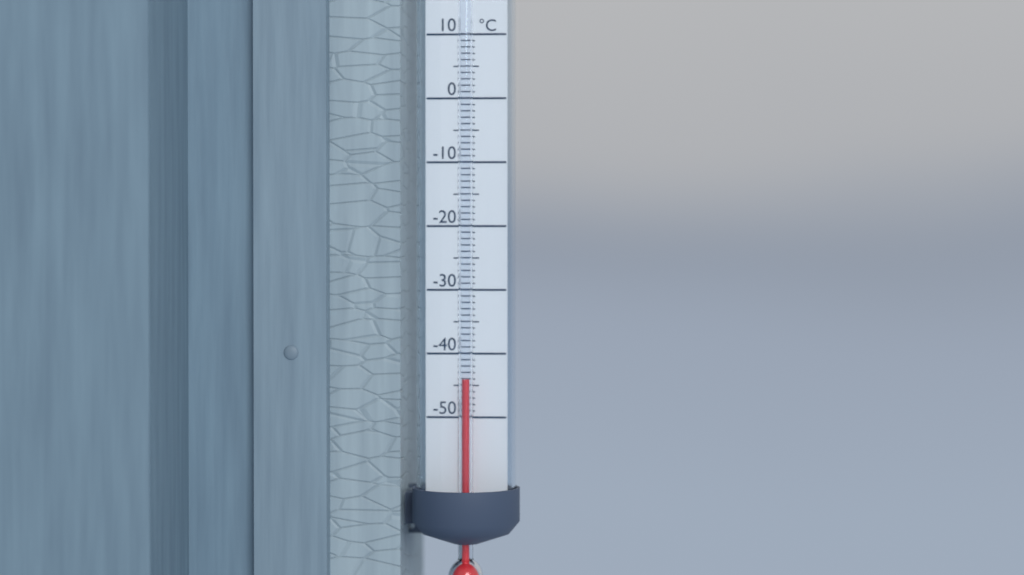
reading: -44 °C
